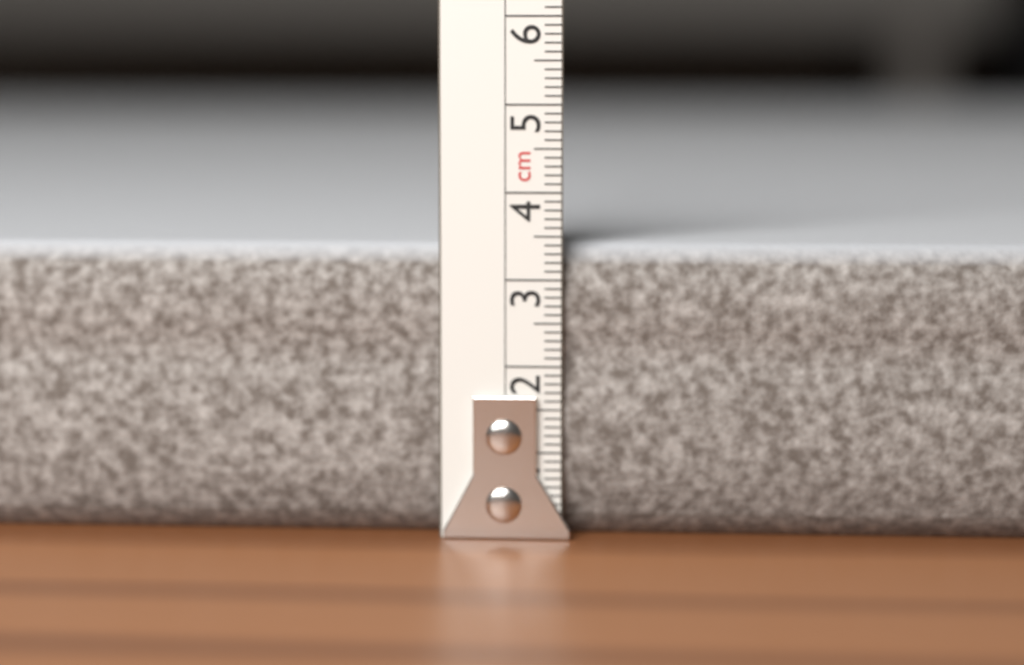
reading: 3.4 cm
